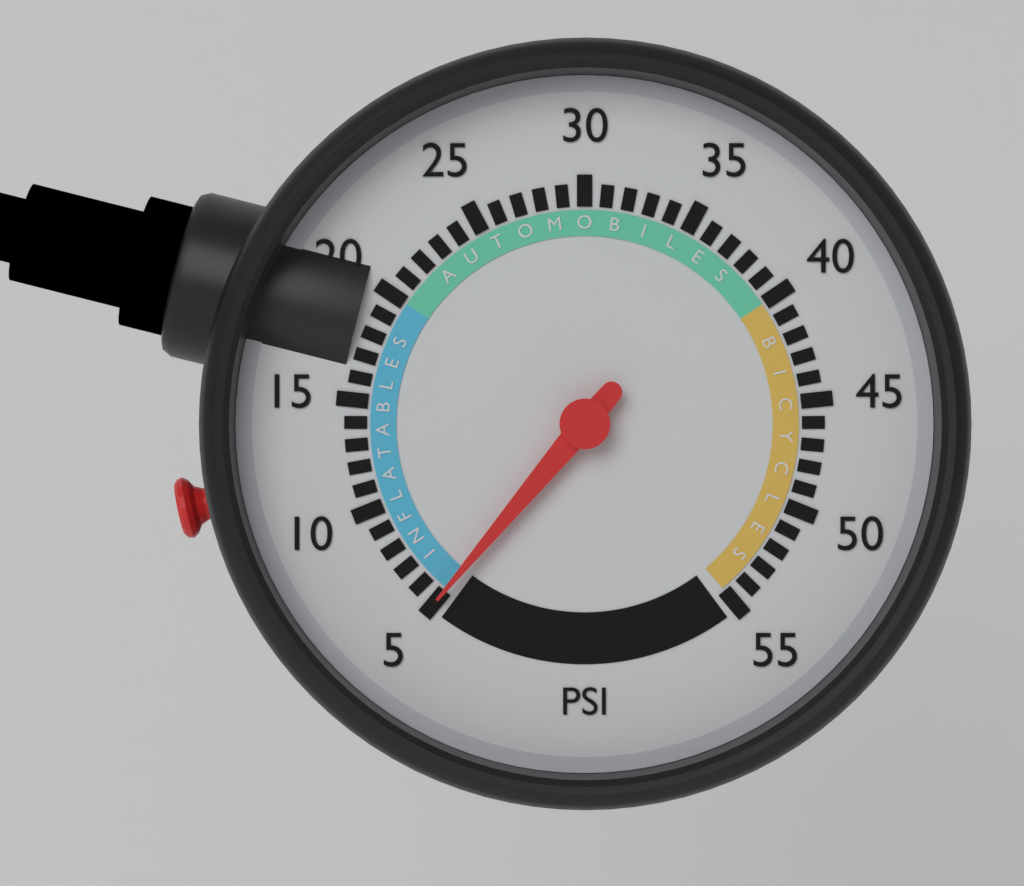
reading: 5 psi
